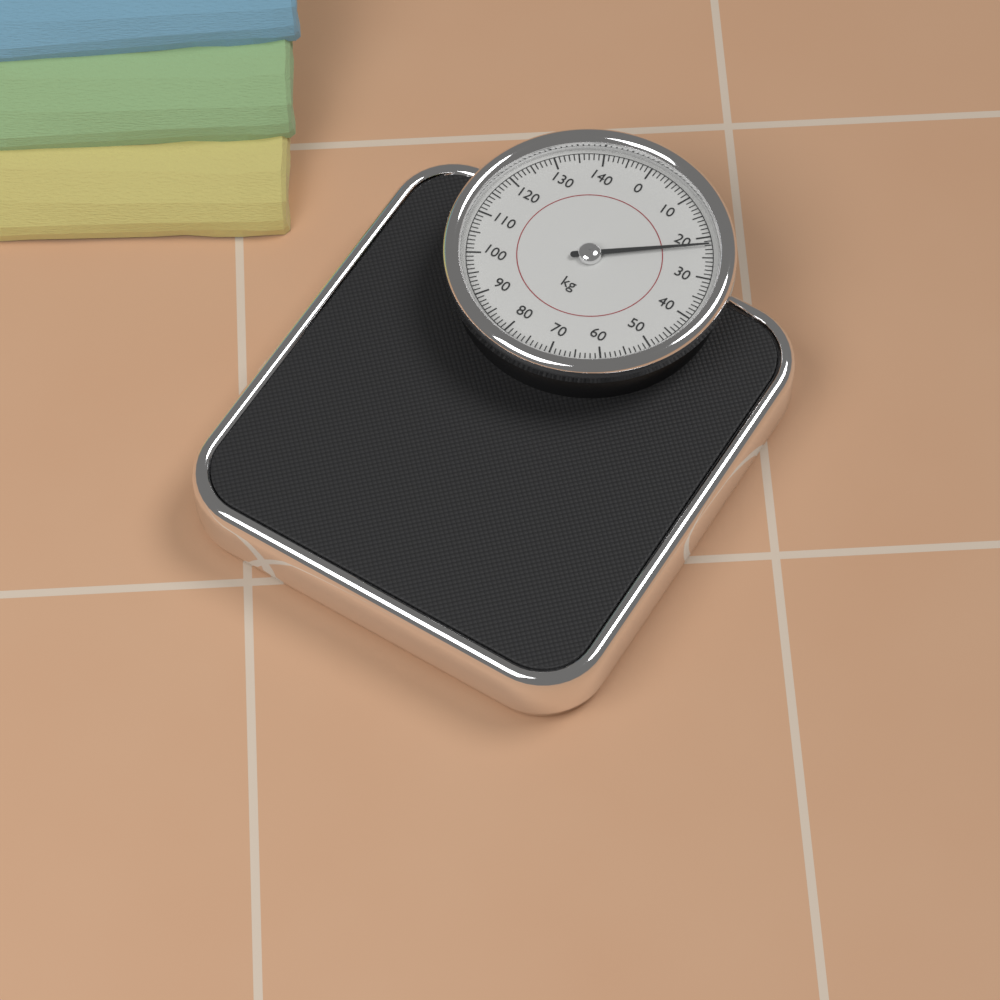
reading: 22 kg
